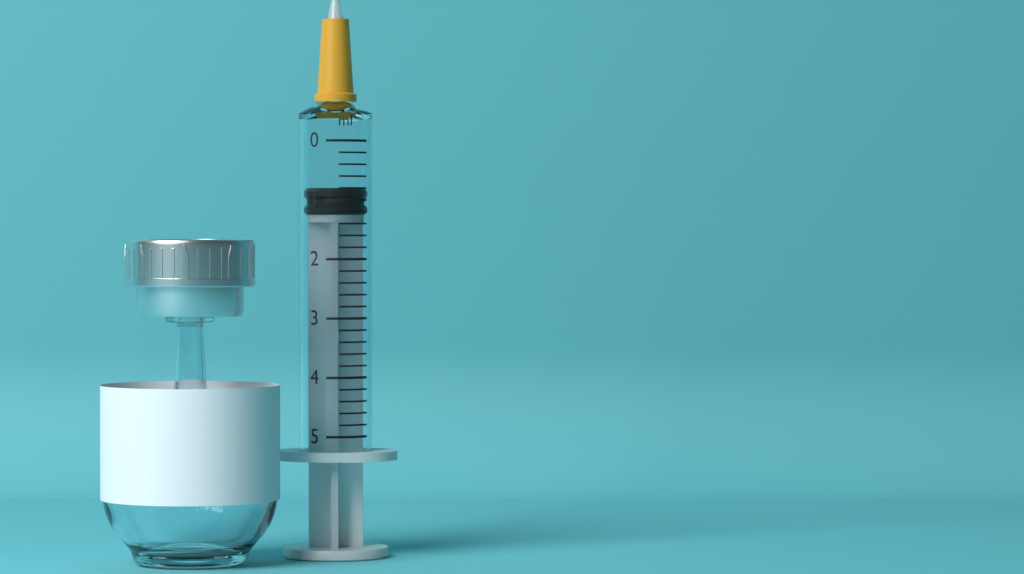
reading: 0.8 ml
